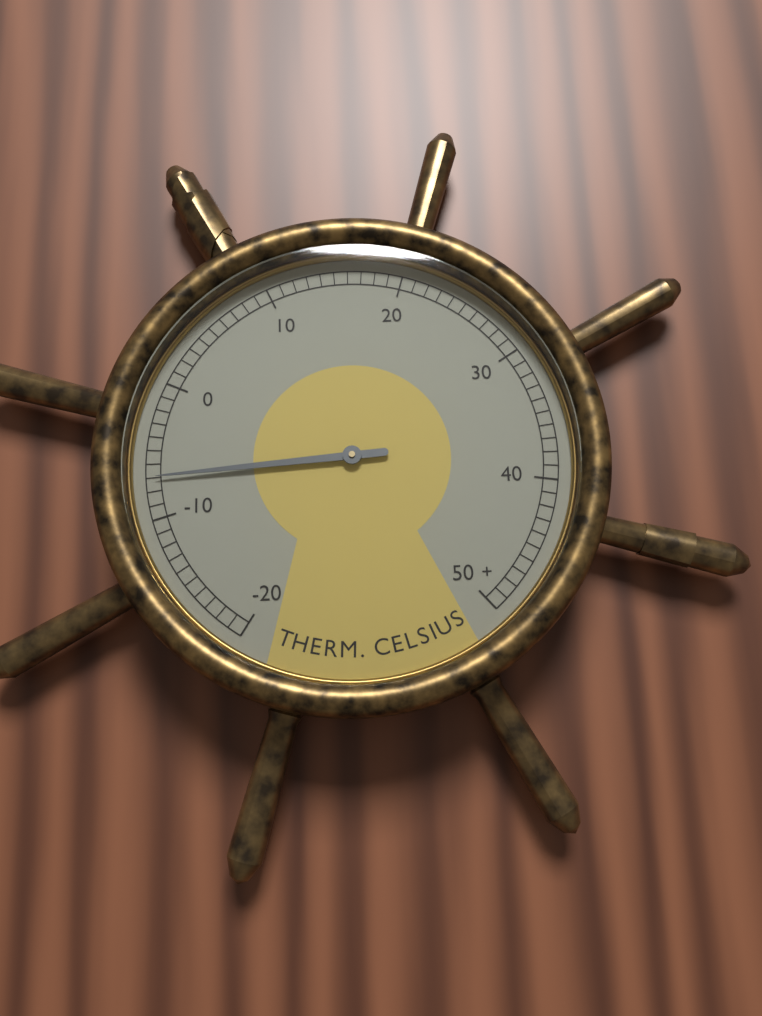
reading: -7 °C
